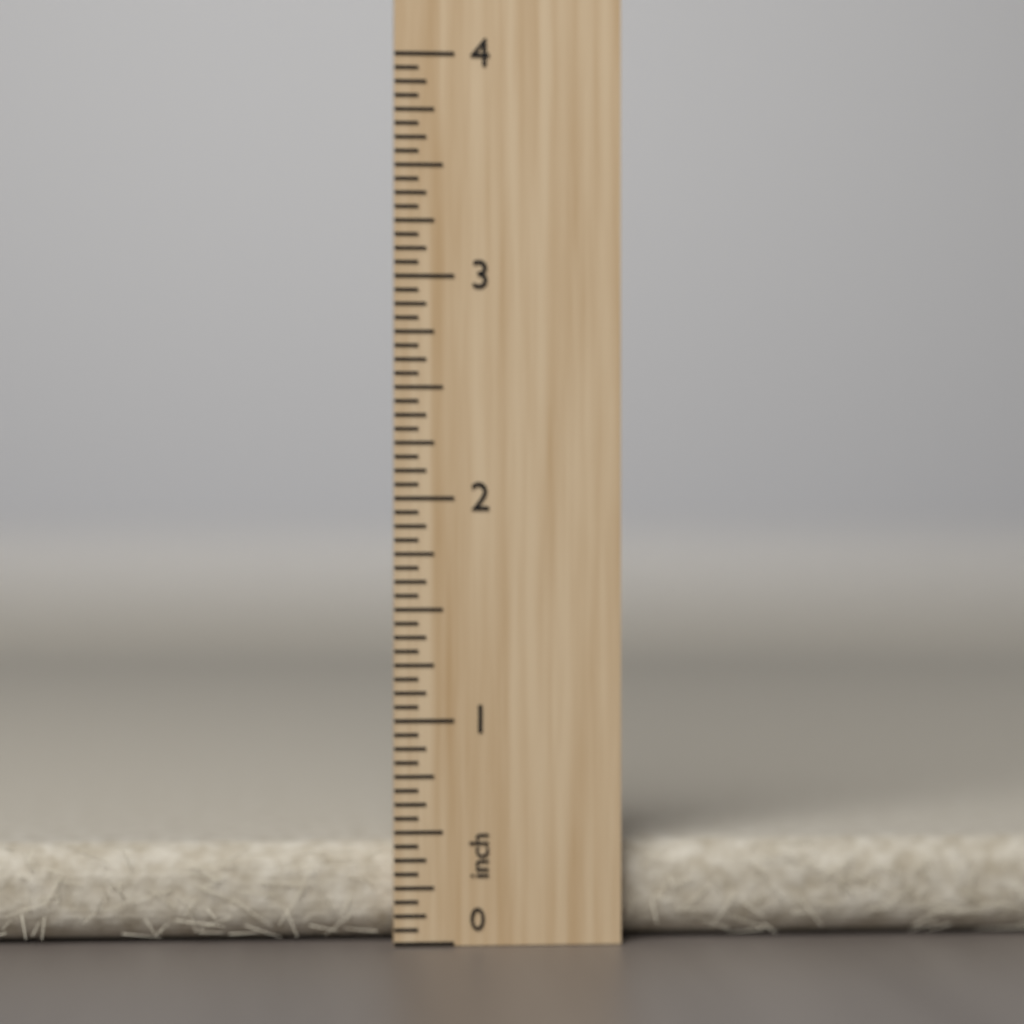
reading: 0.4375 in
